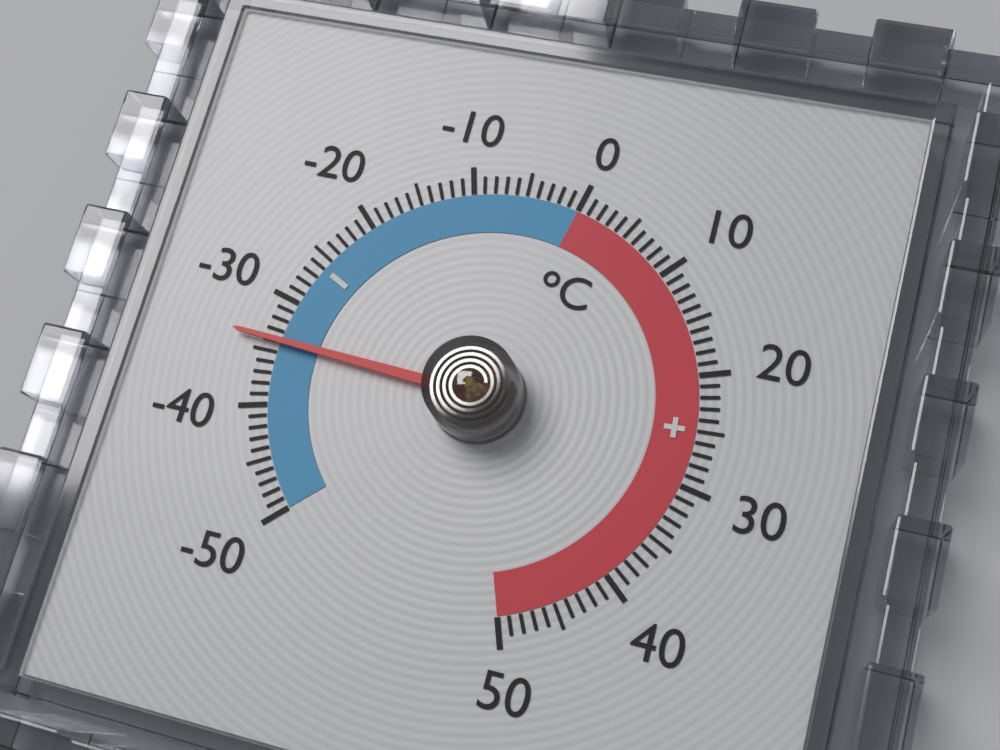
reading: -34 °C
